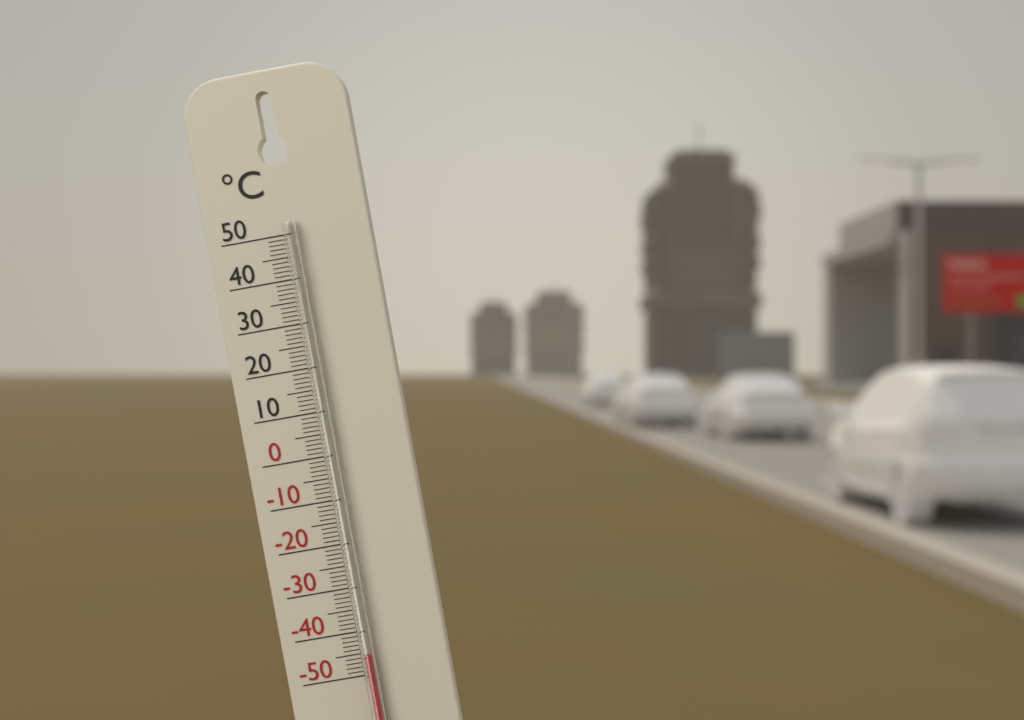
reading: -45 °C
